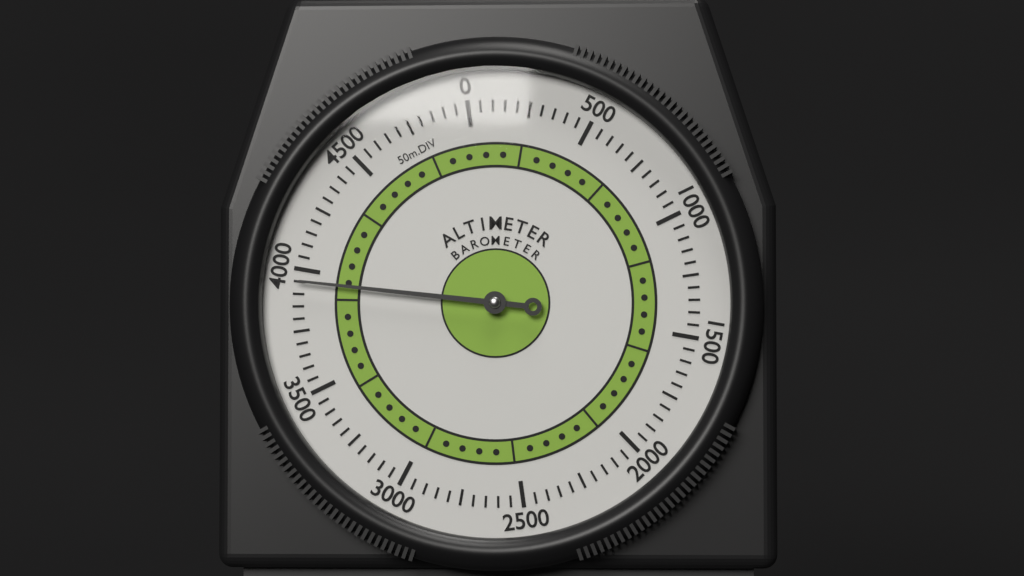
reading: 3950 m
